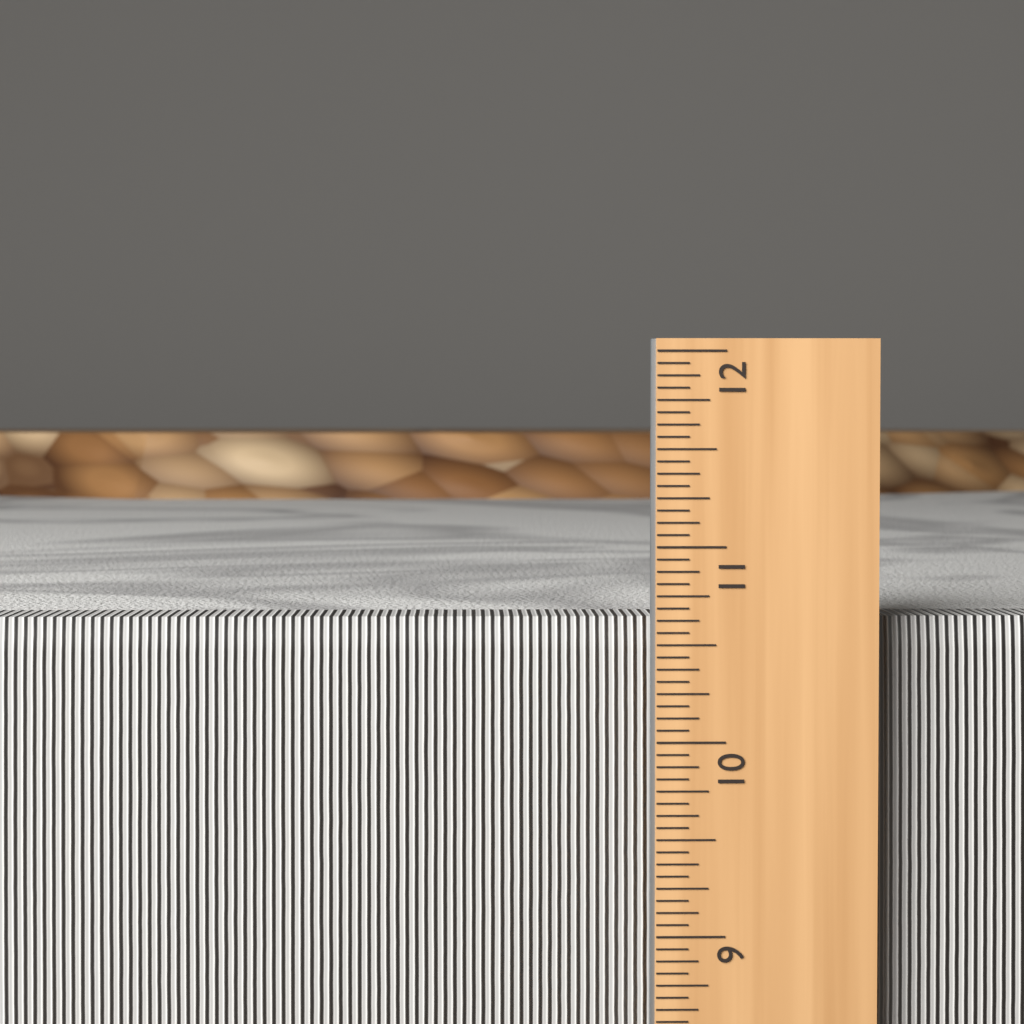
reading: 10.6250 in
